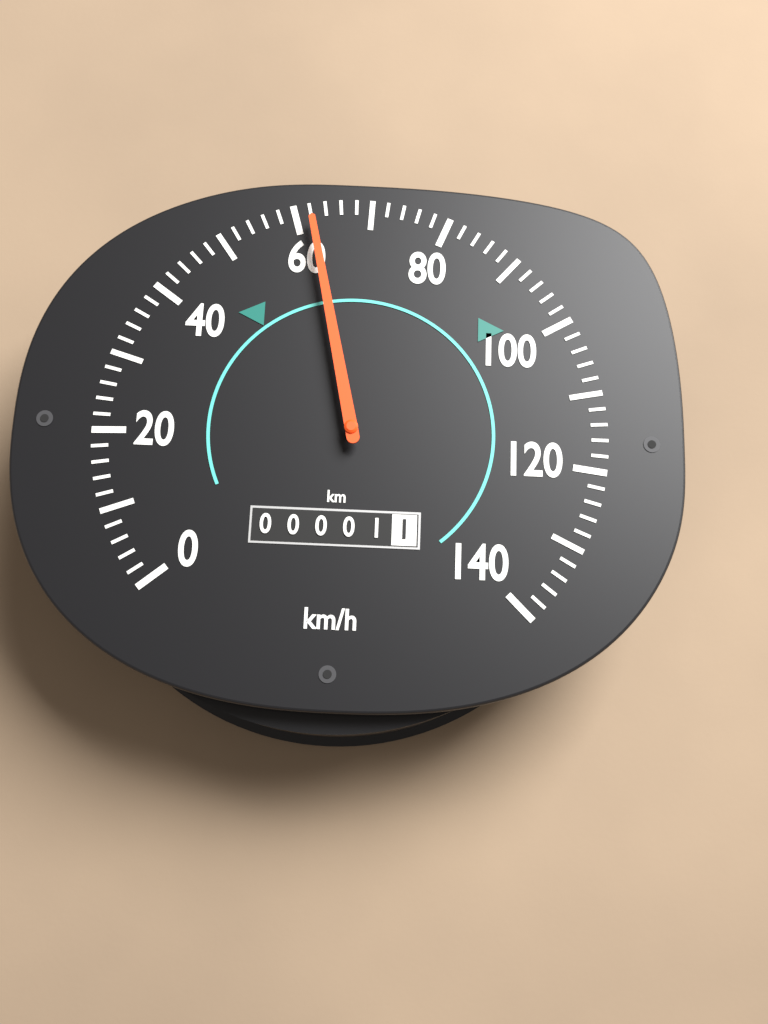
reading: 62 km/h
